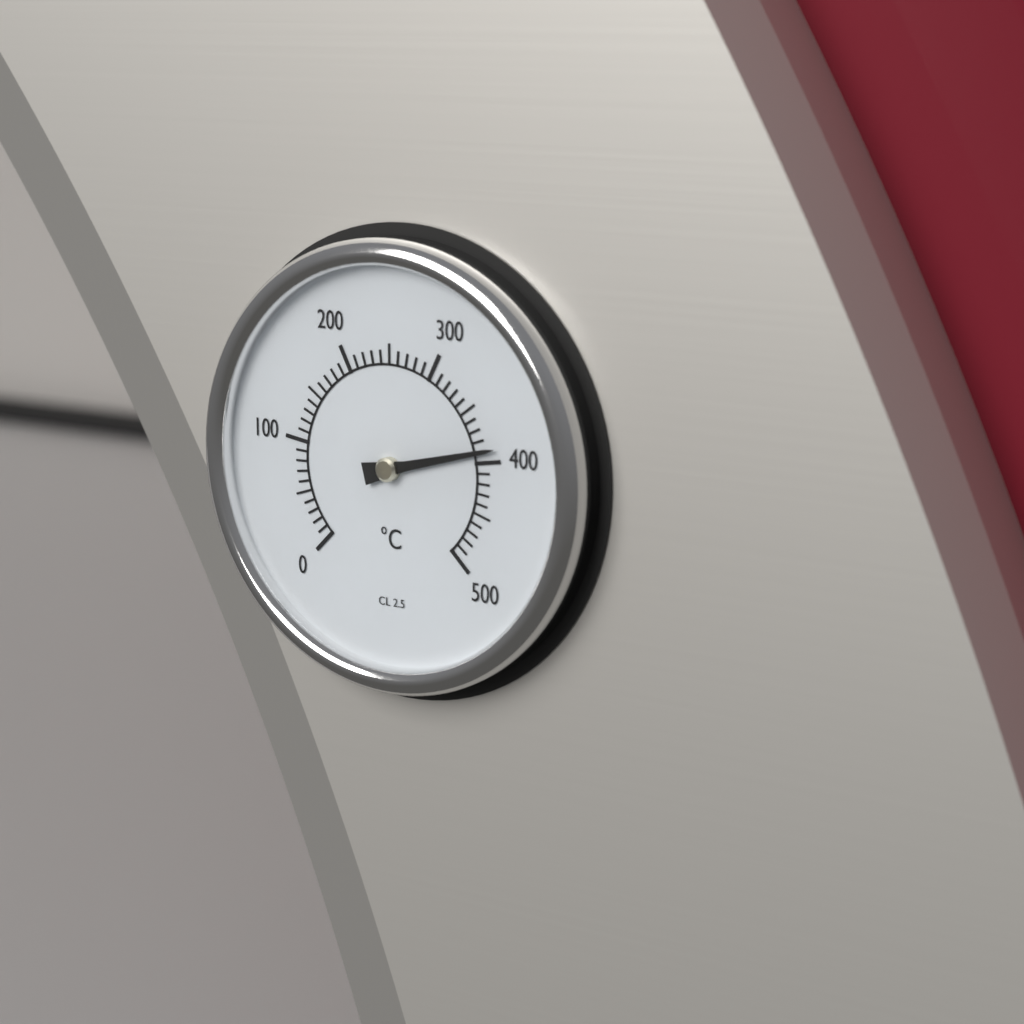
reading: 390 °C
